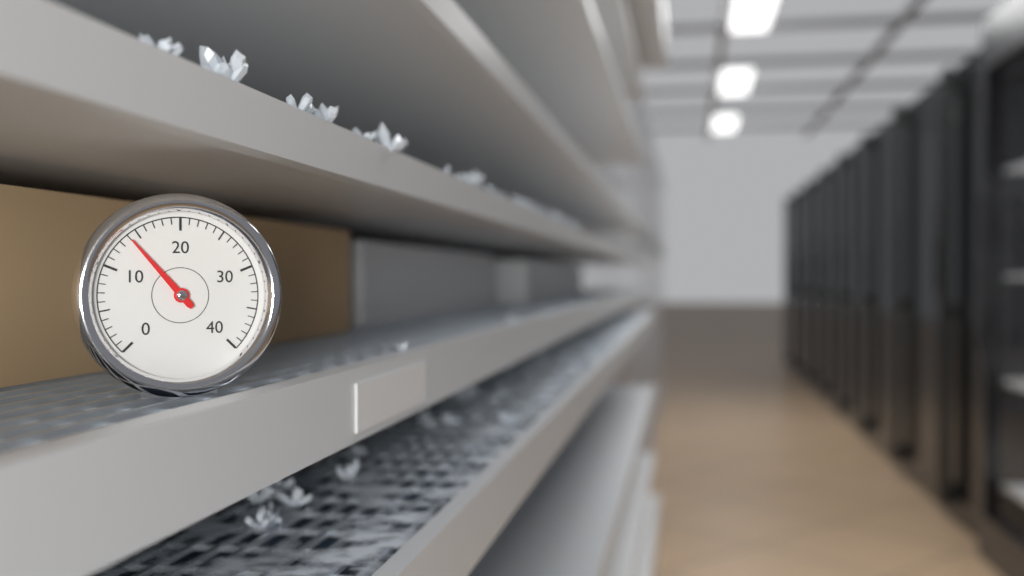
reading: 14 (no unit)
